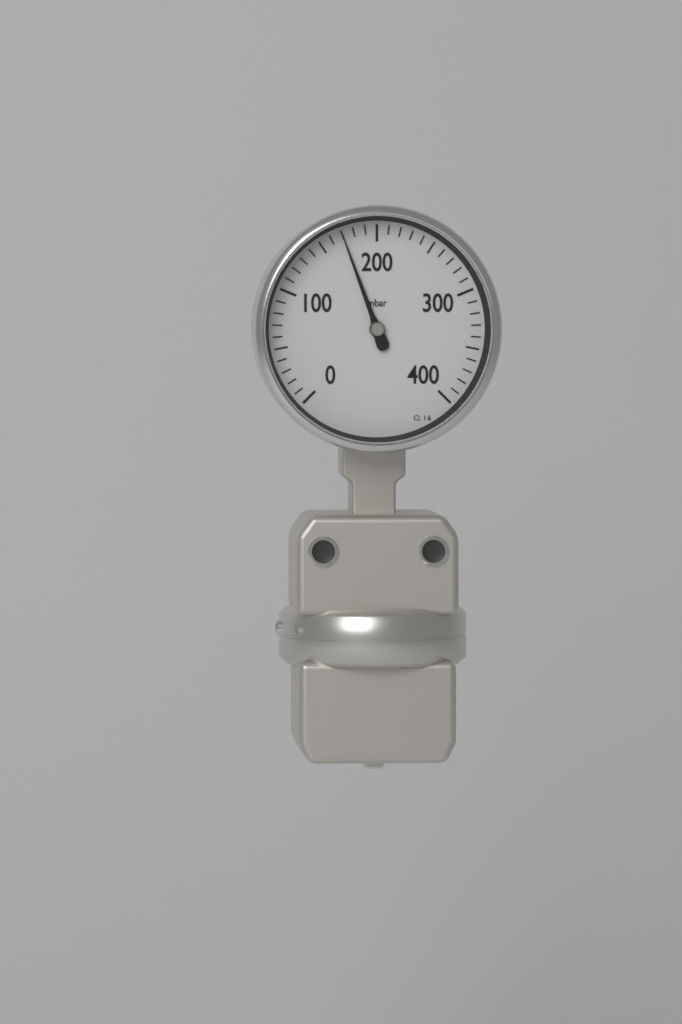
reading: 170 mbar
